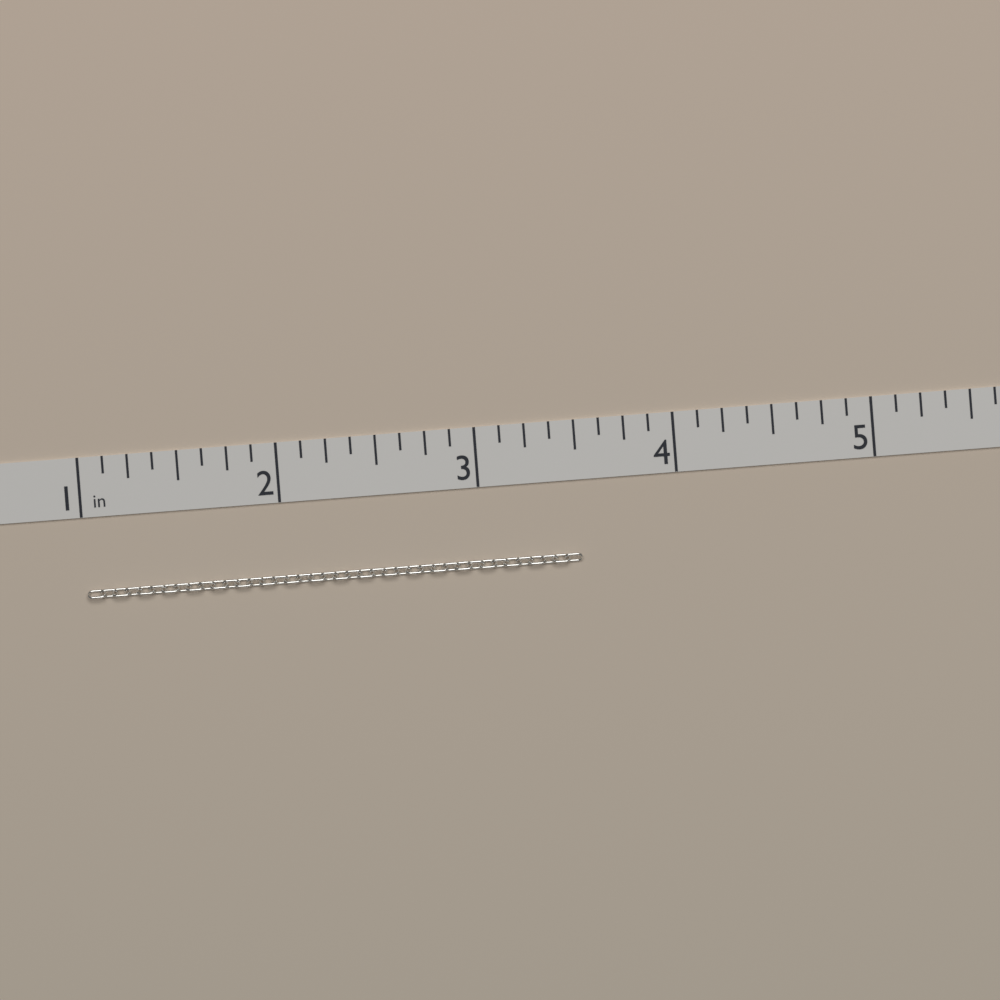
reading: 3.500 in
